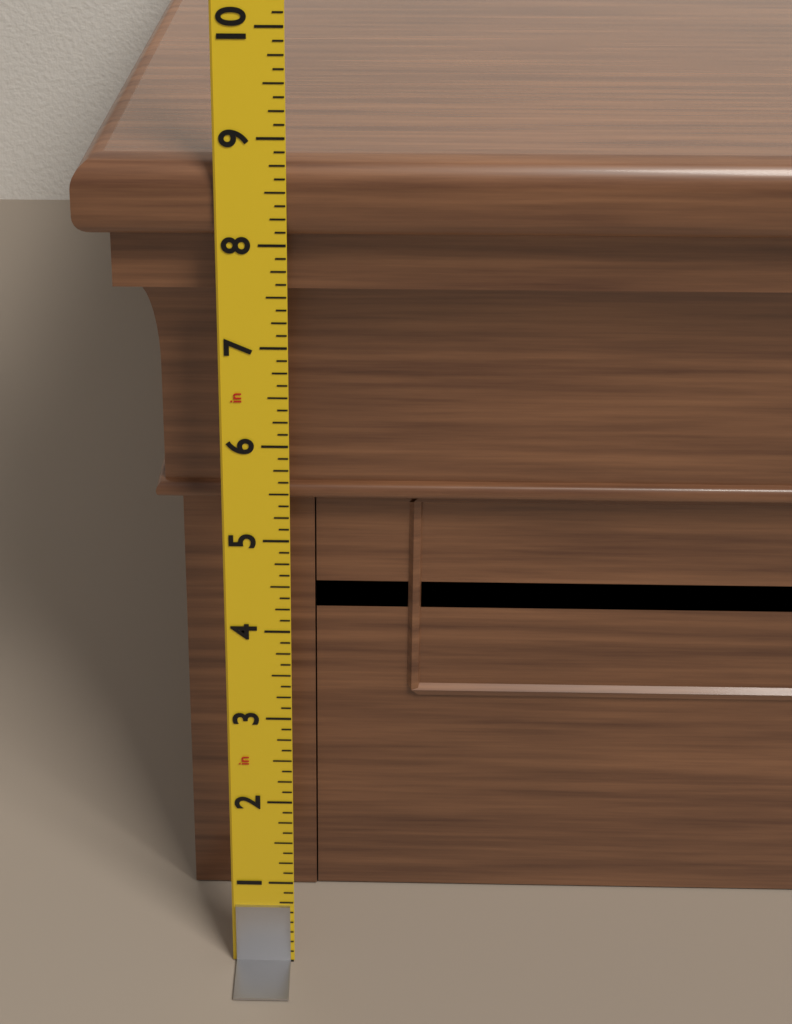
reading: 8.750 in
